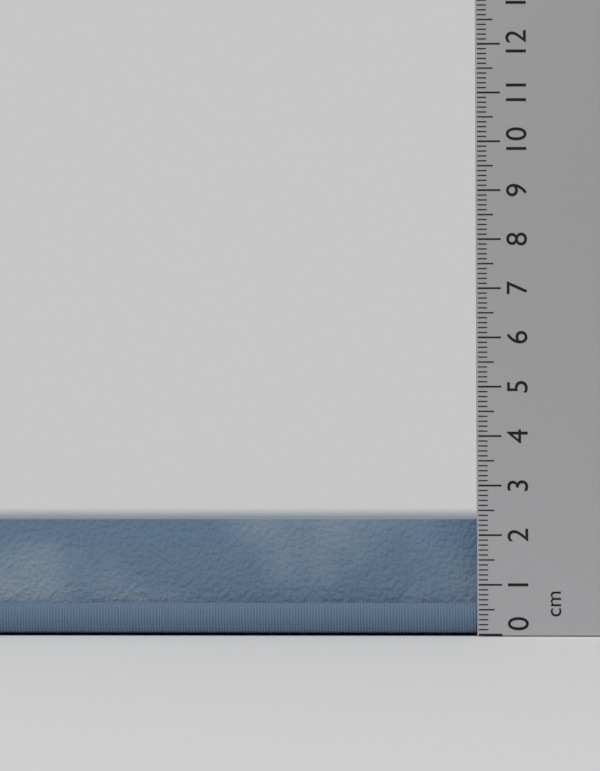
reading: 2.4 cm
